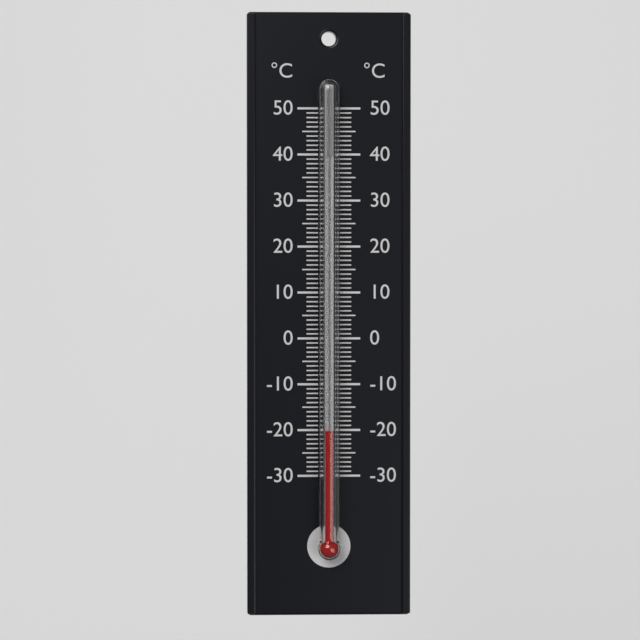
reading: -20 °C
